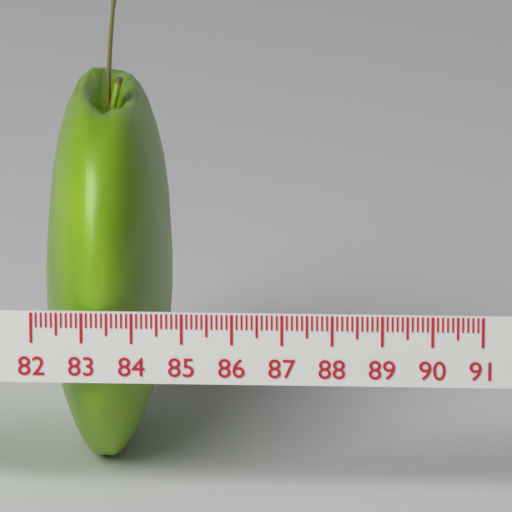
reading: 84.6 (no unit)
